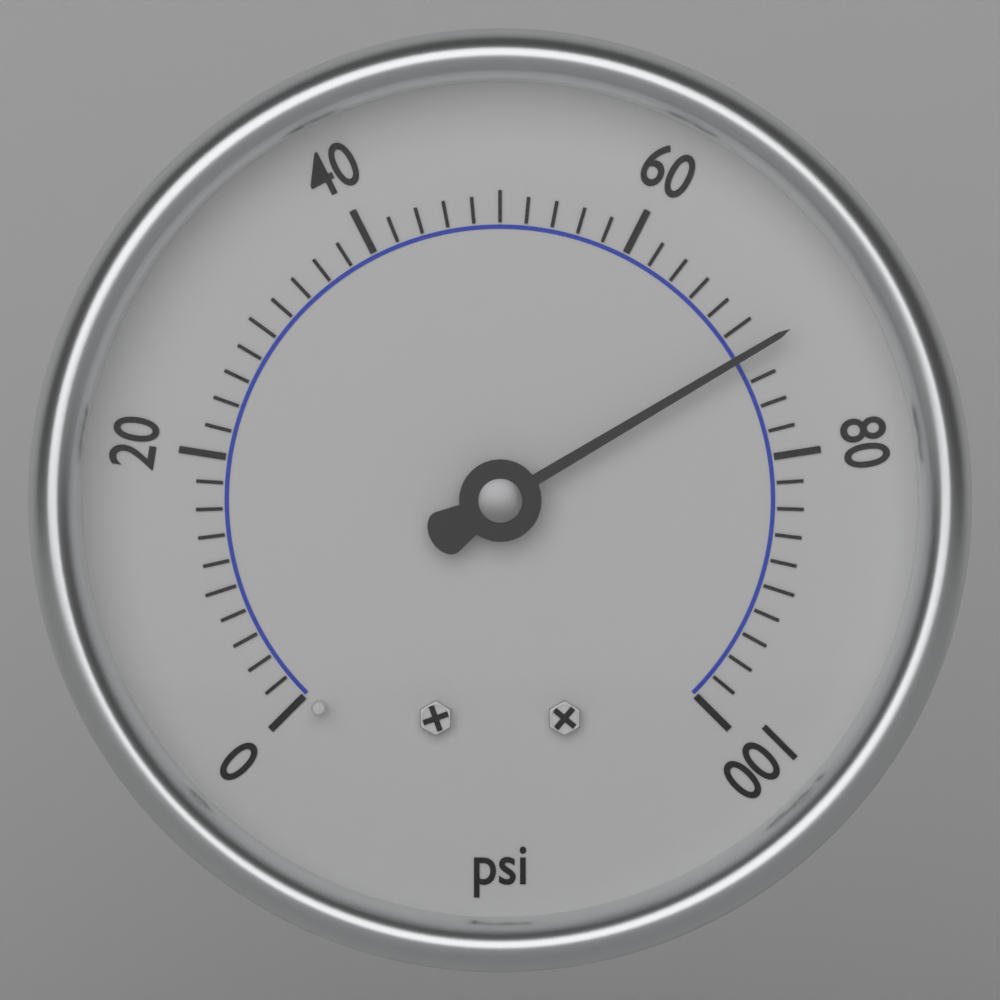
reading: 72 psi
